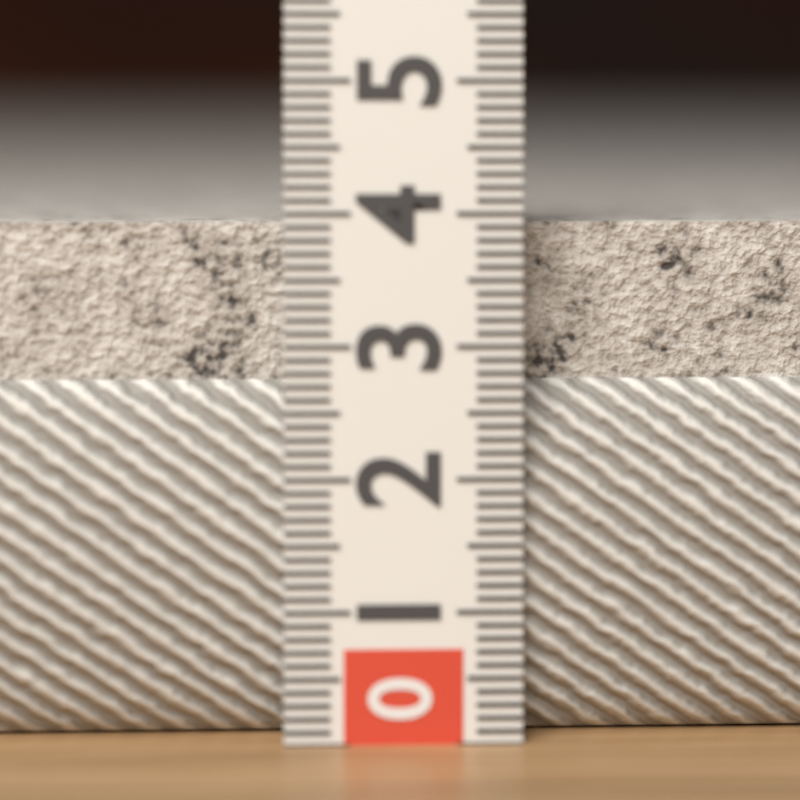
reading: 4.0 (no unit)
